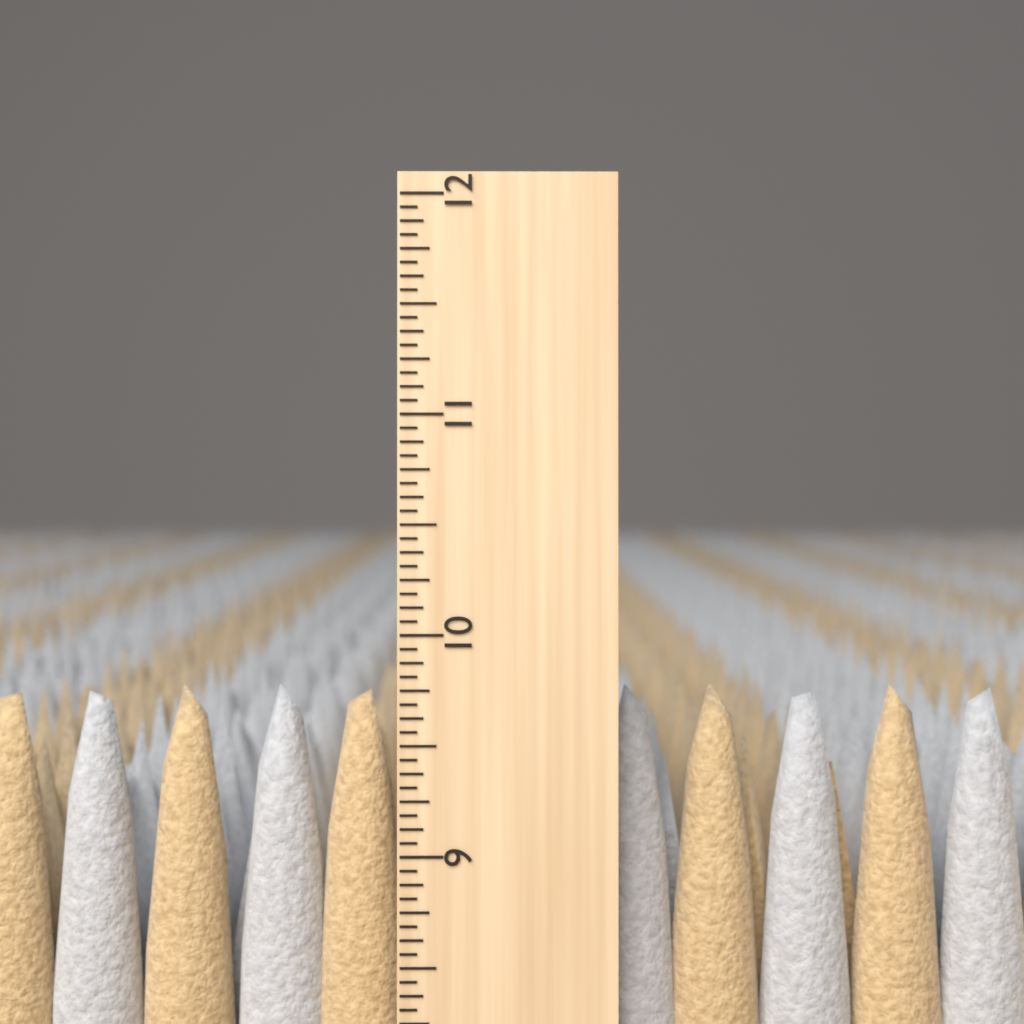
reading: 9.7500 inch
